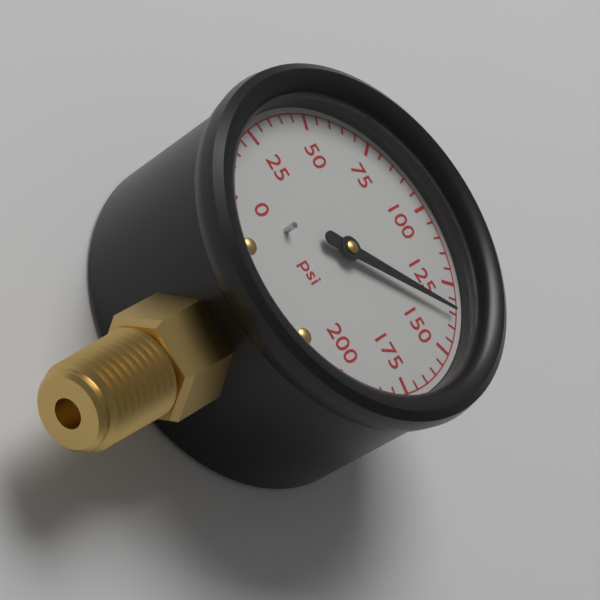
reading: 135 psi
